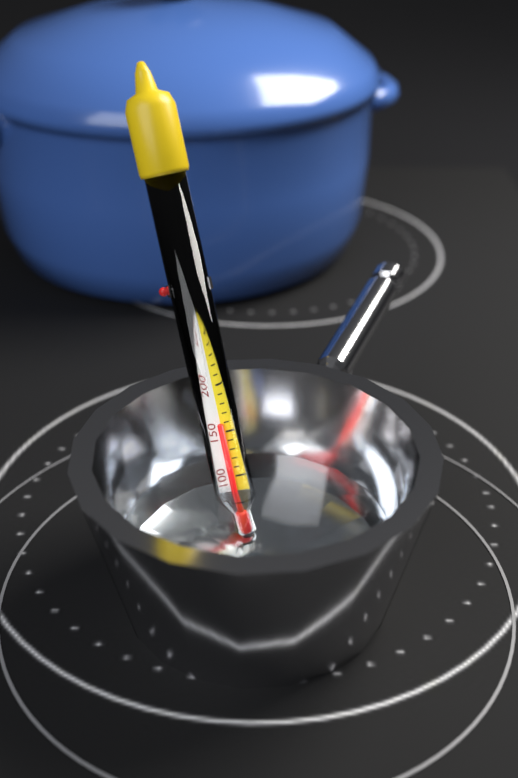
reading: 160 °F
